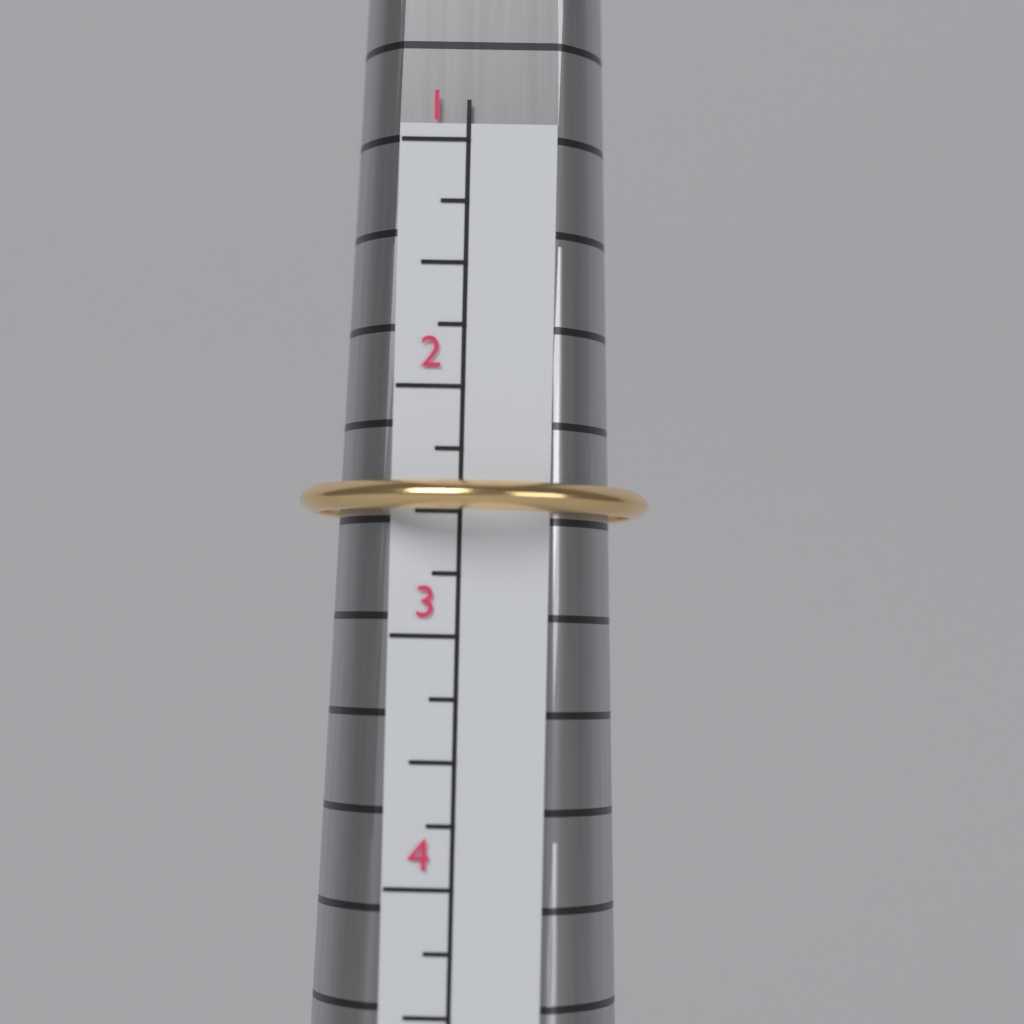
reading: 2.50 (no unit)
